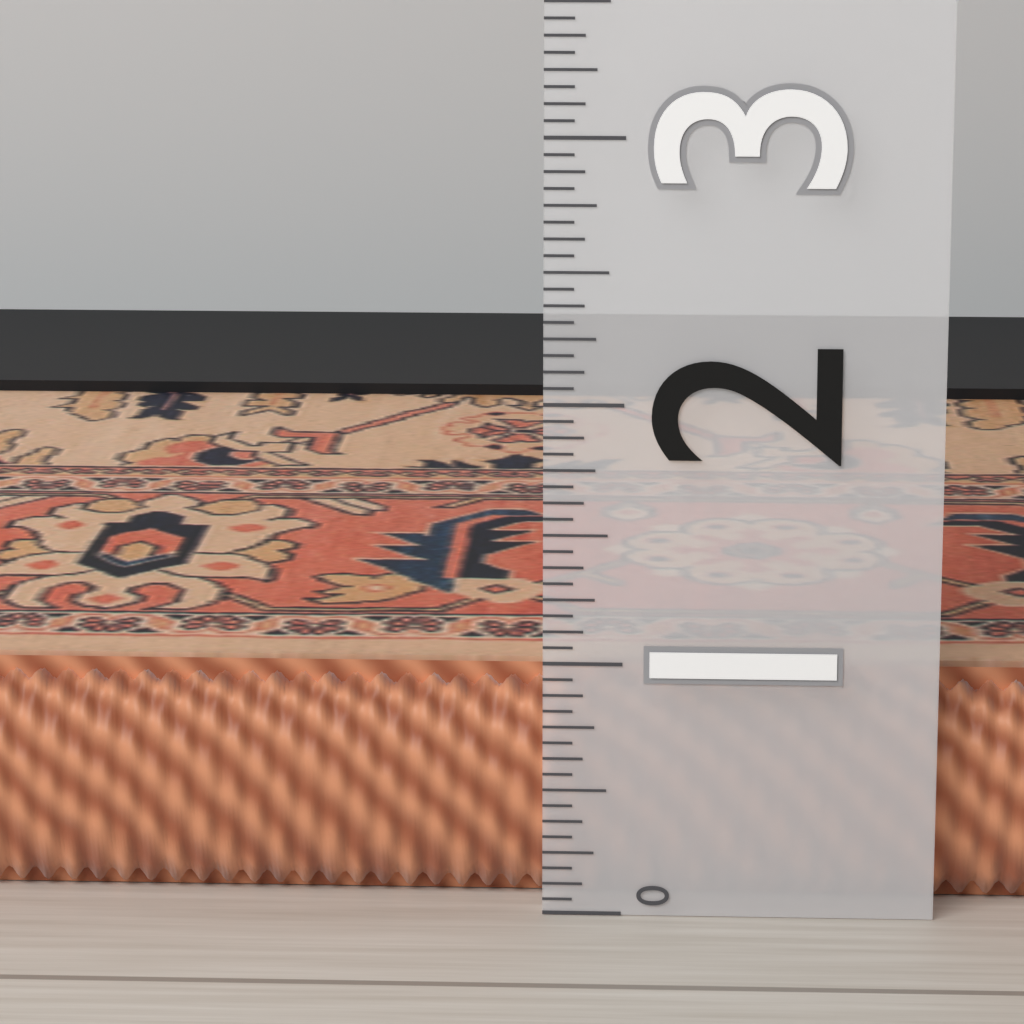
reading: 0.9375 (no unit)
